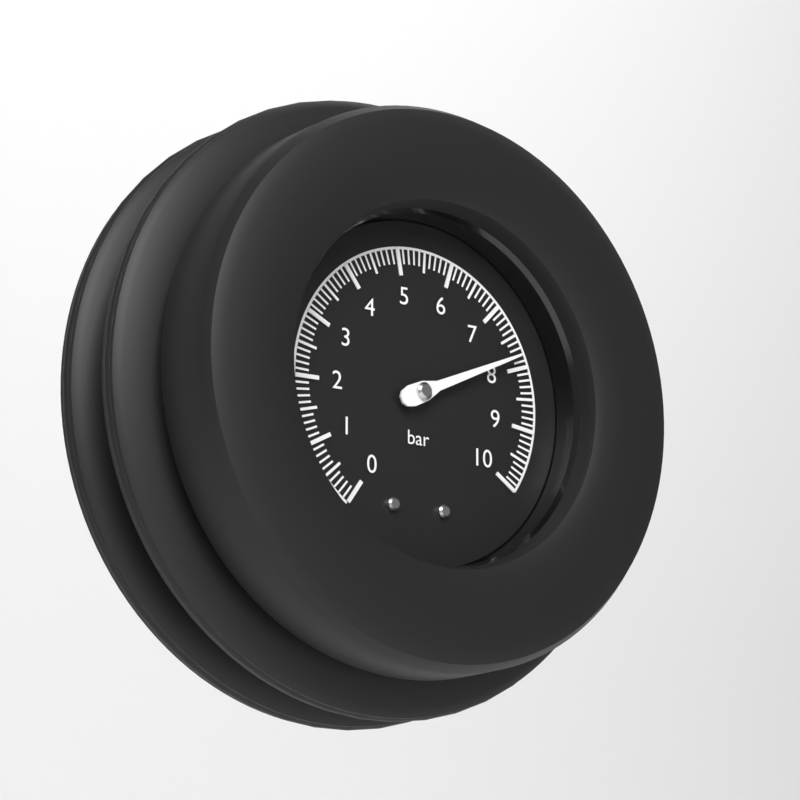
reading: 7.8 bar
